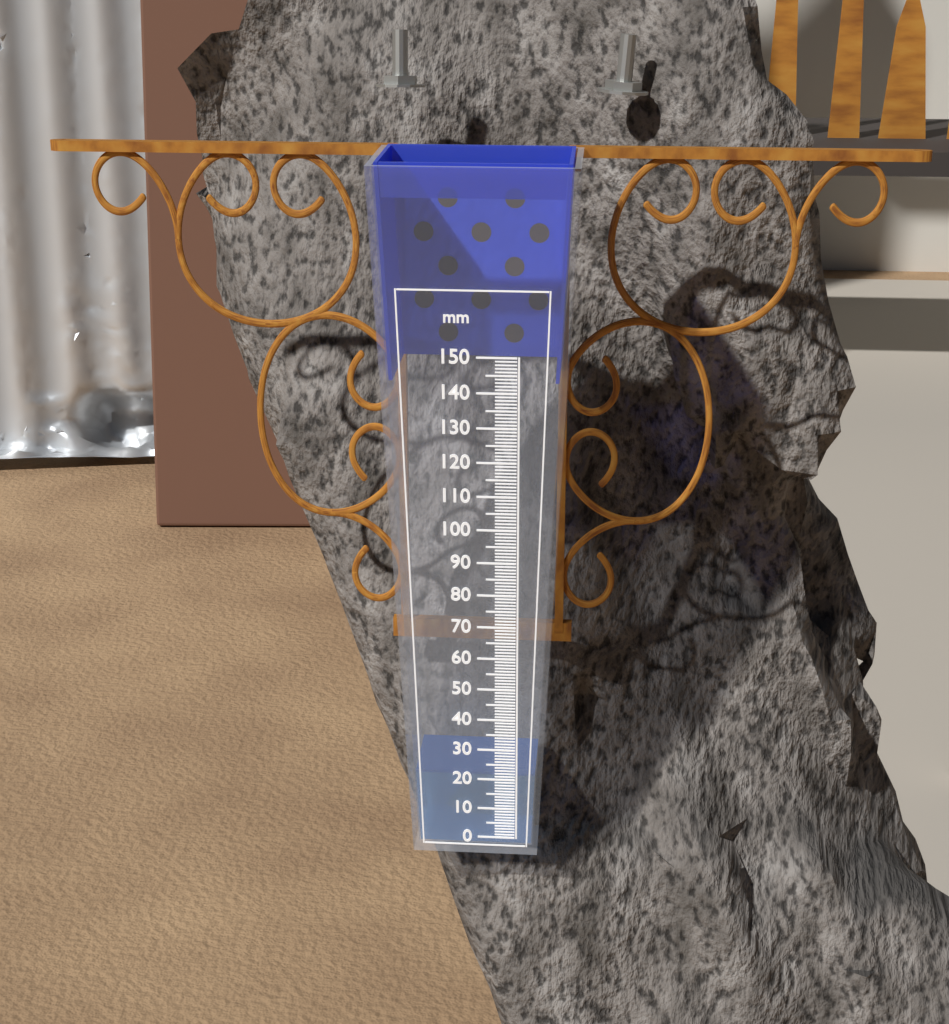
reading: 21 mm
